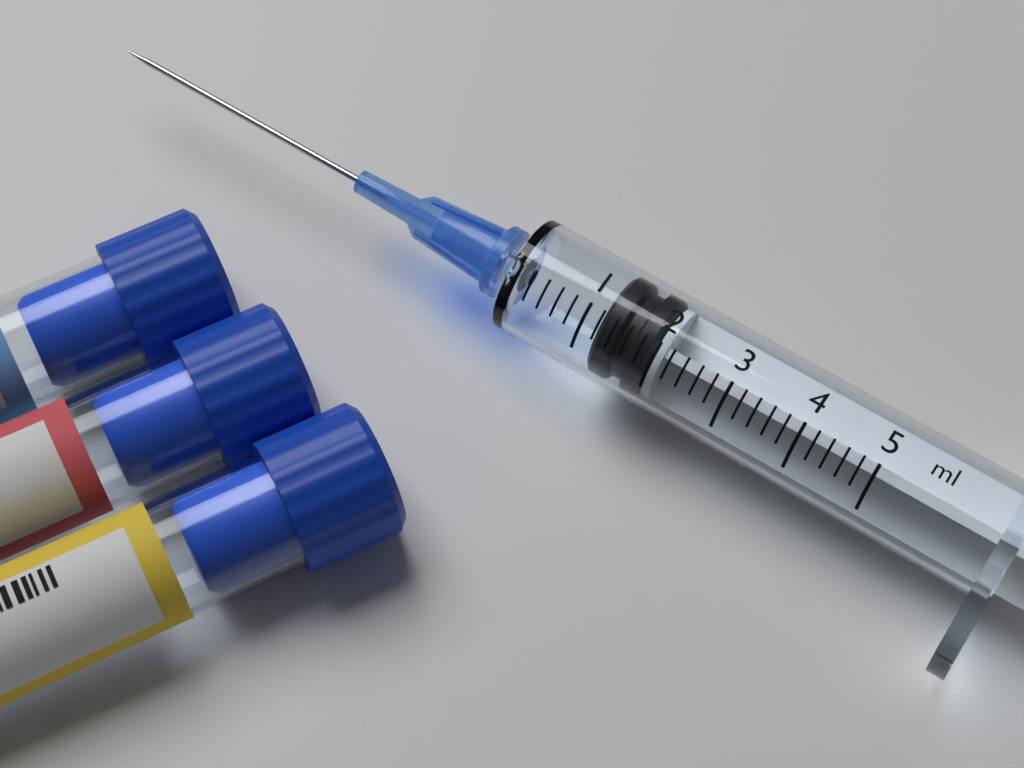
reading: 1.2 ml
